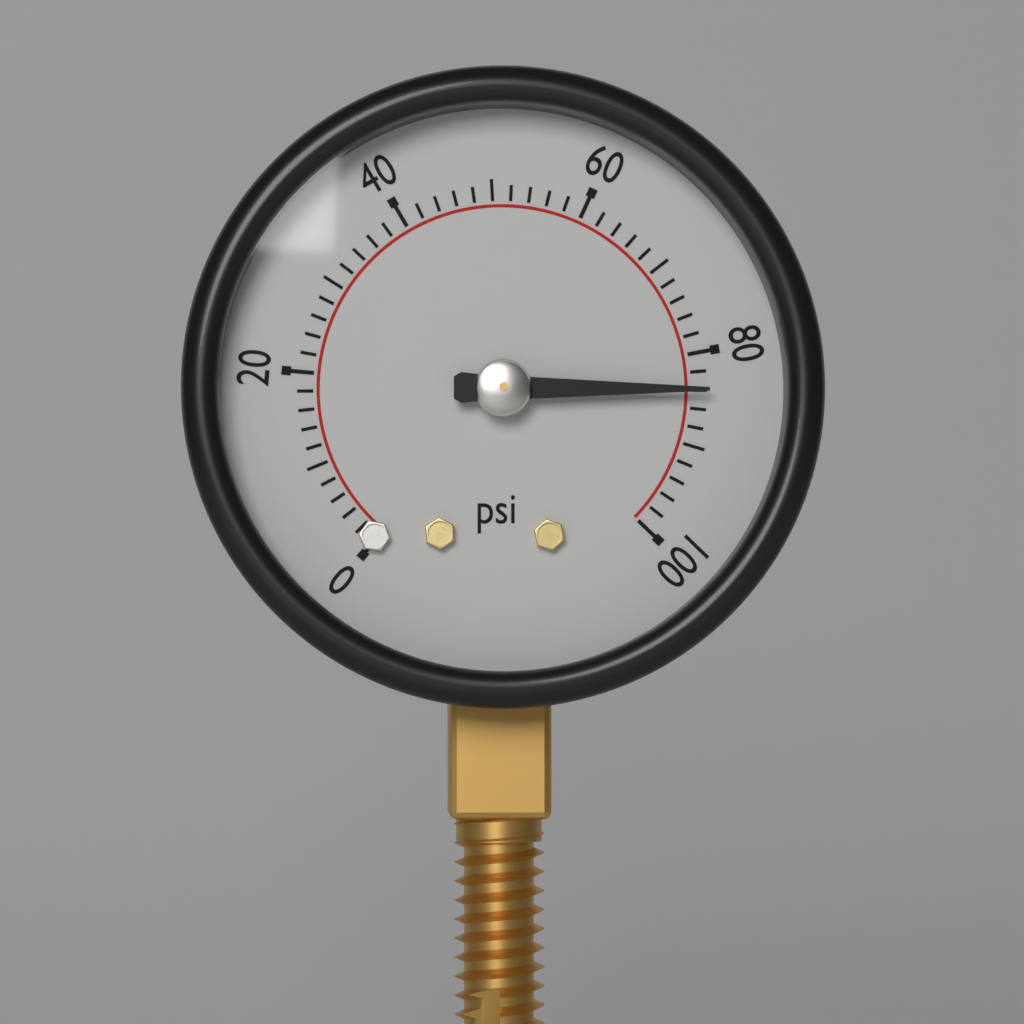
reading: 84 psi
